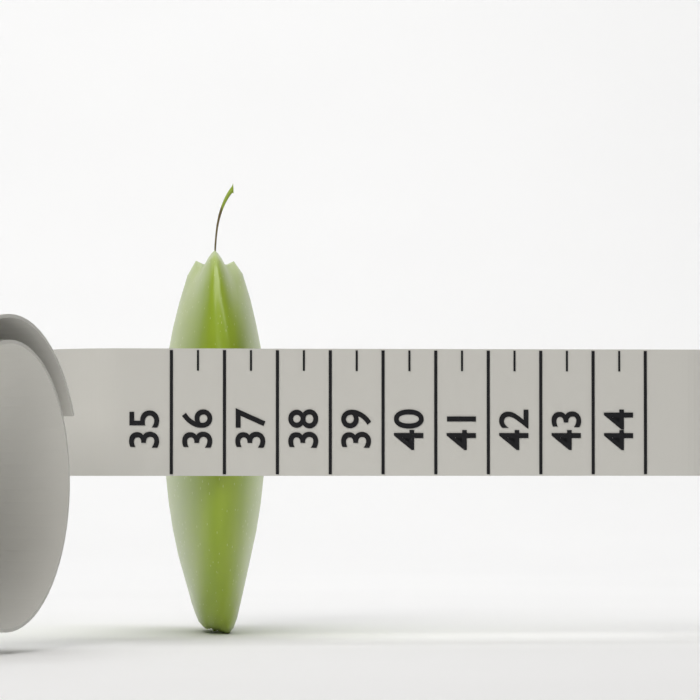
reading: 37.0 (no unit)
